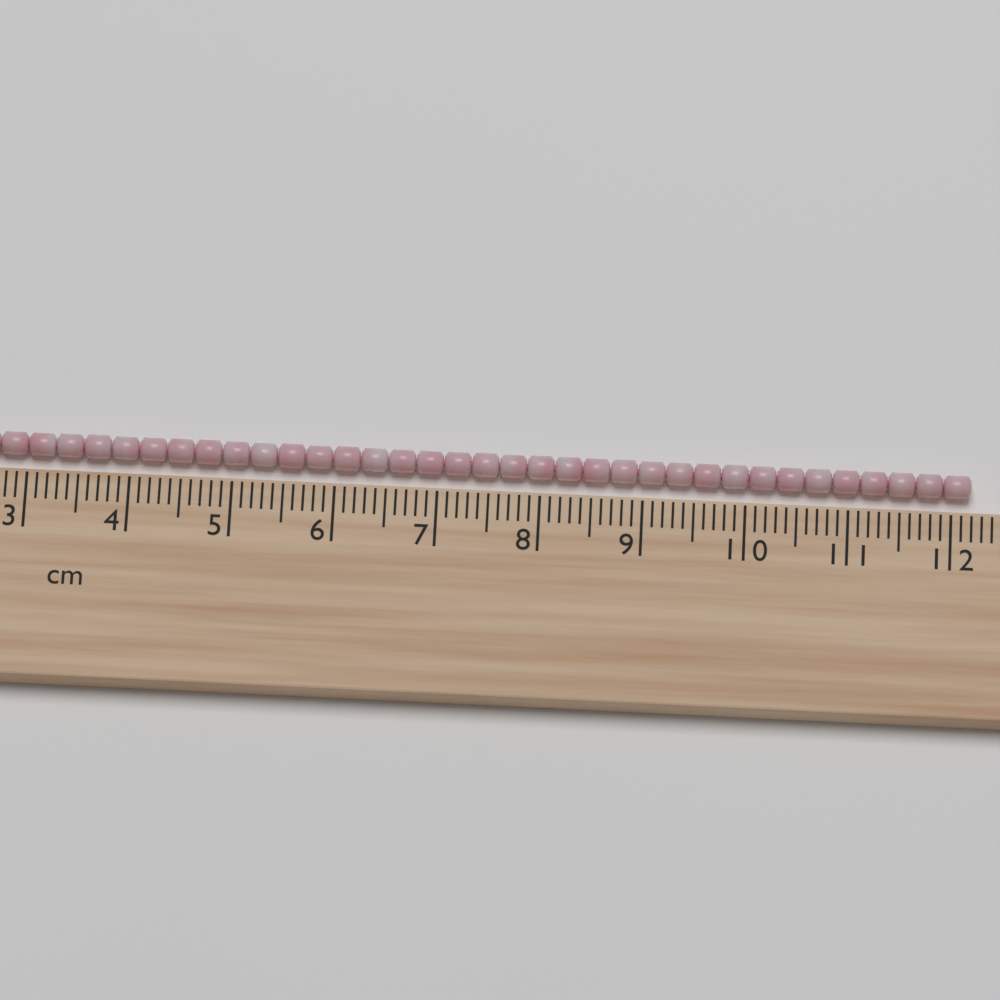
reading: 12.2 cm
